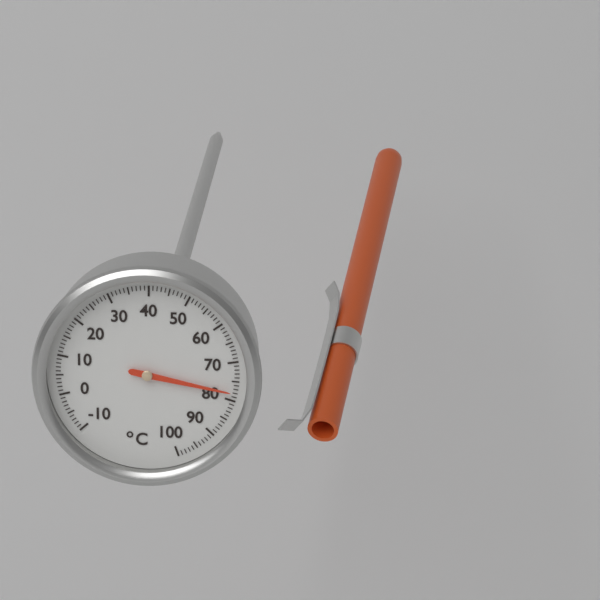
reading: 78 °C
